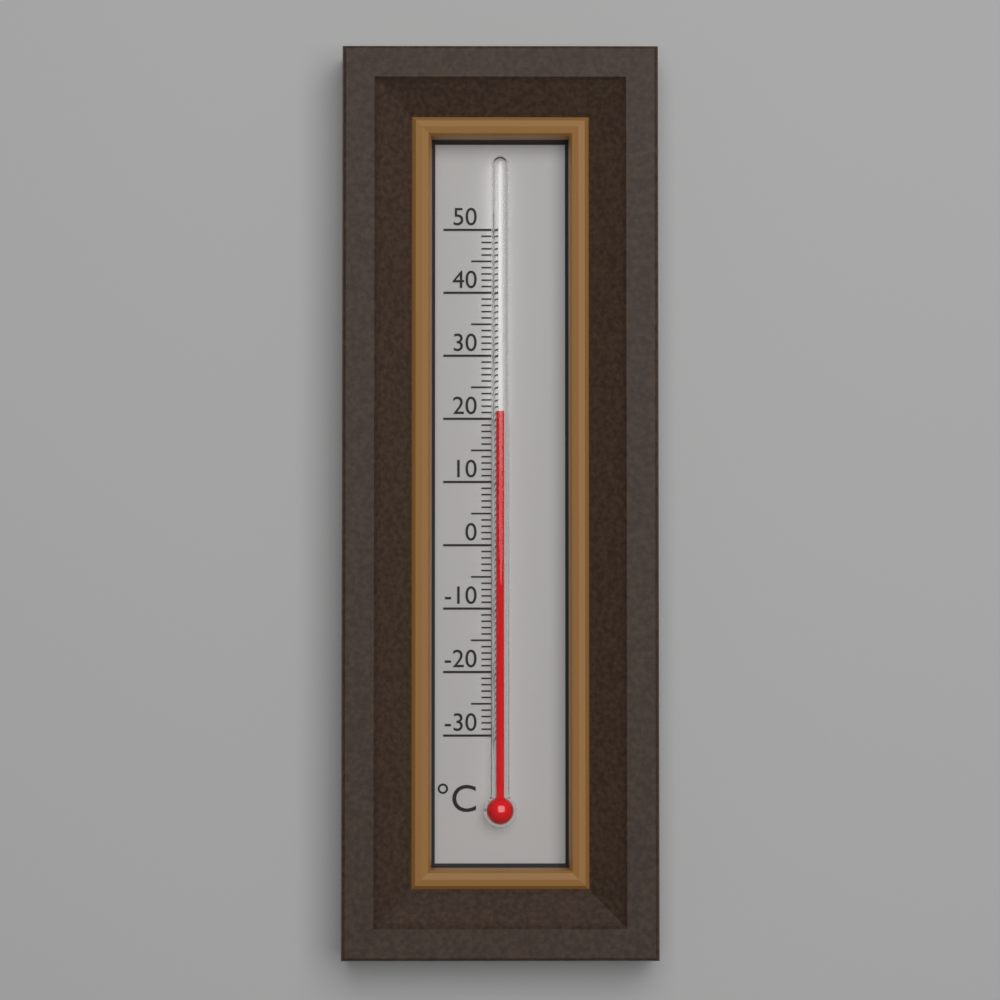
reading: 21 °C
